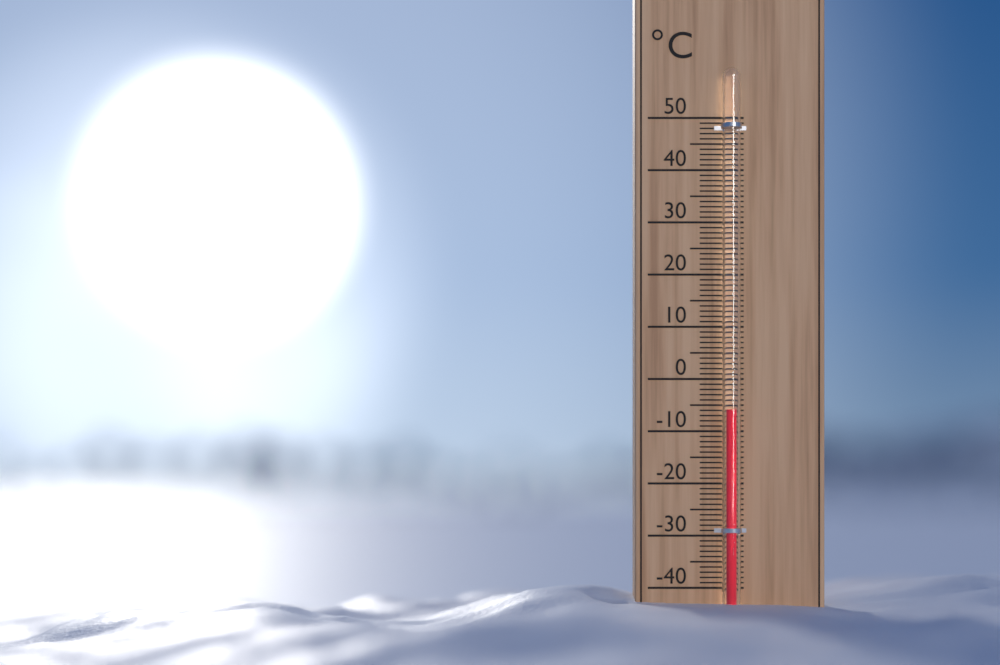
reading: -6 °C
